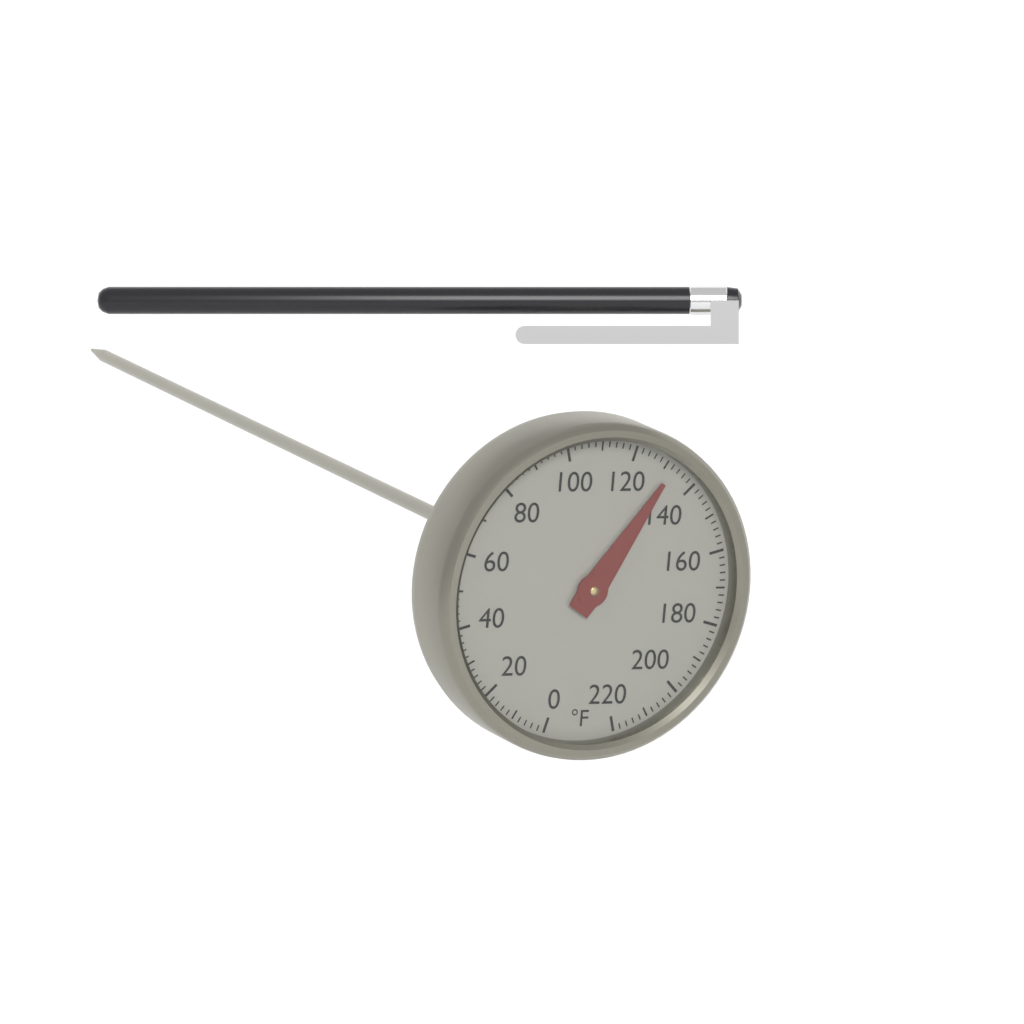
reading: 132 °F
